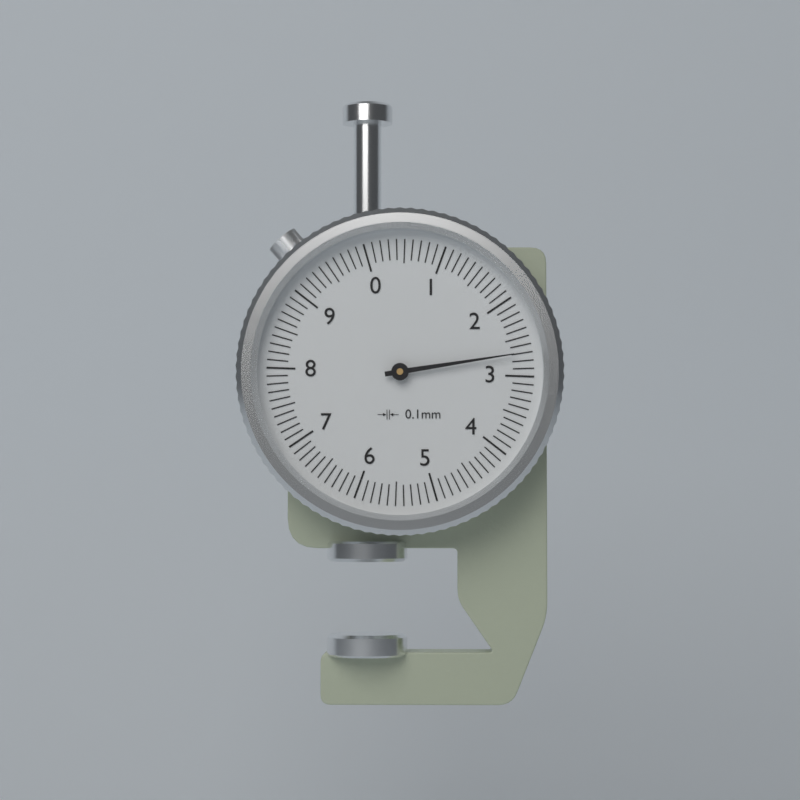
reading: 2.7 mm
